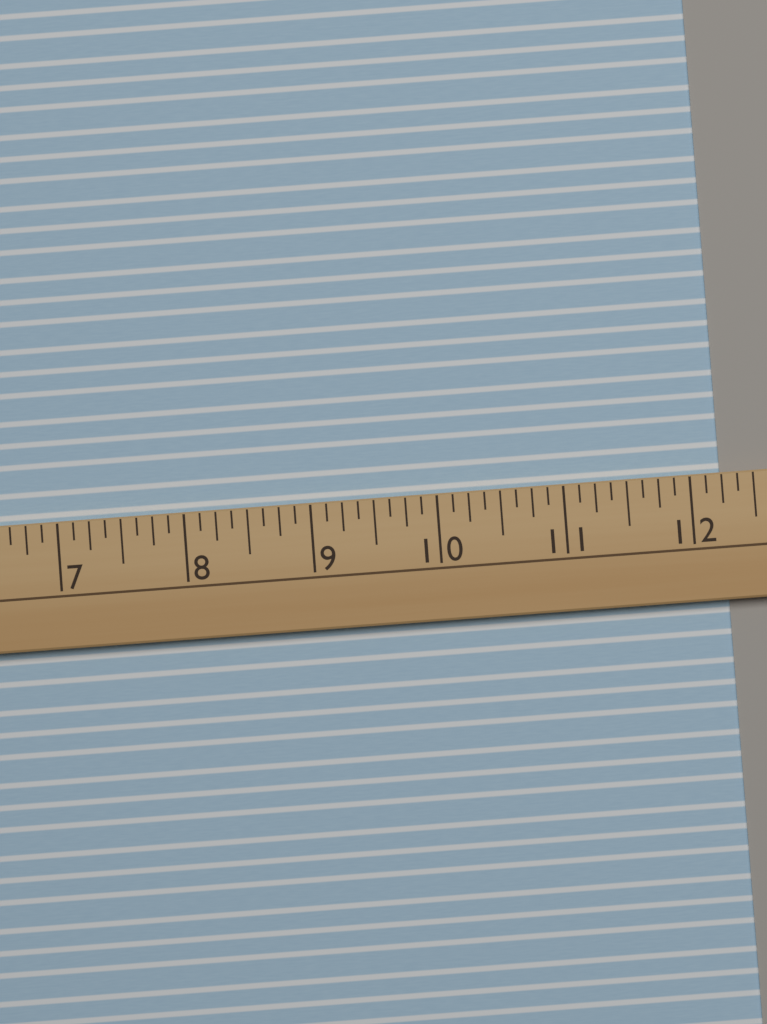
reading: 12.250 (no unit)
